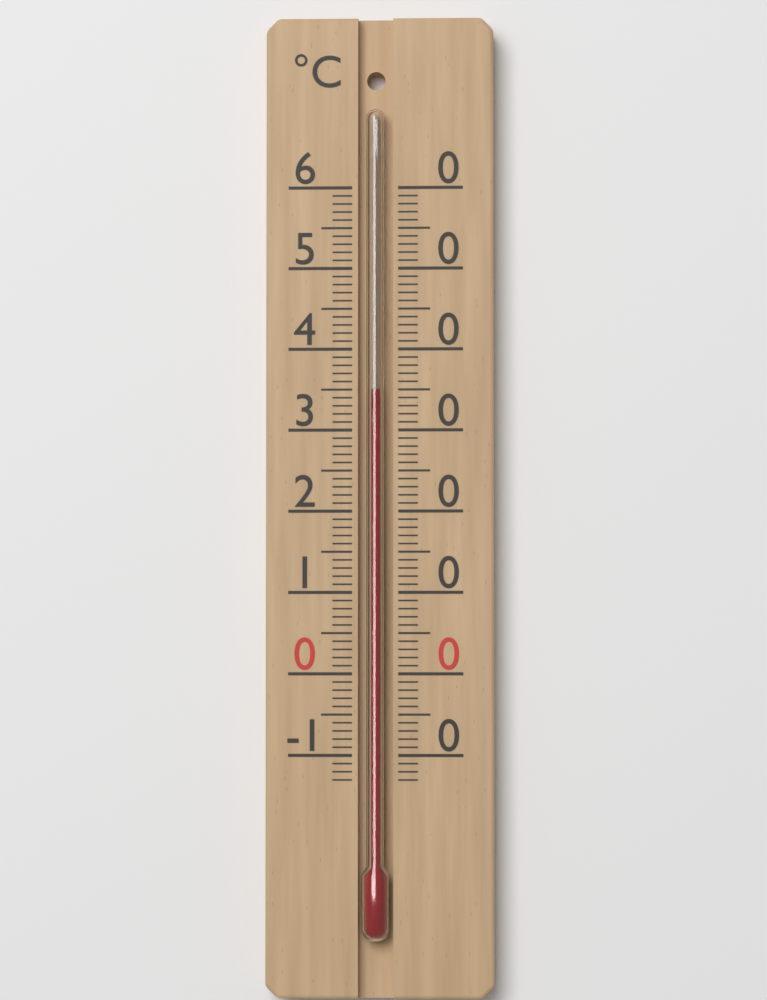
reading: 35 °C
